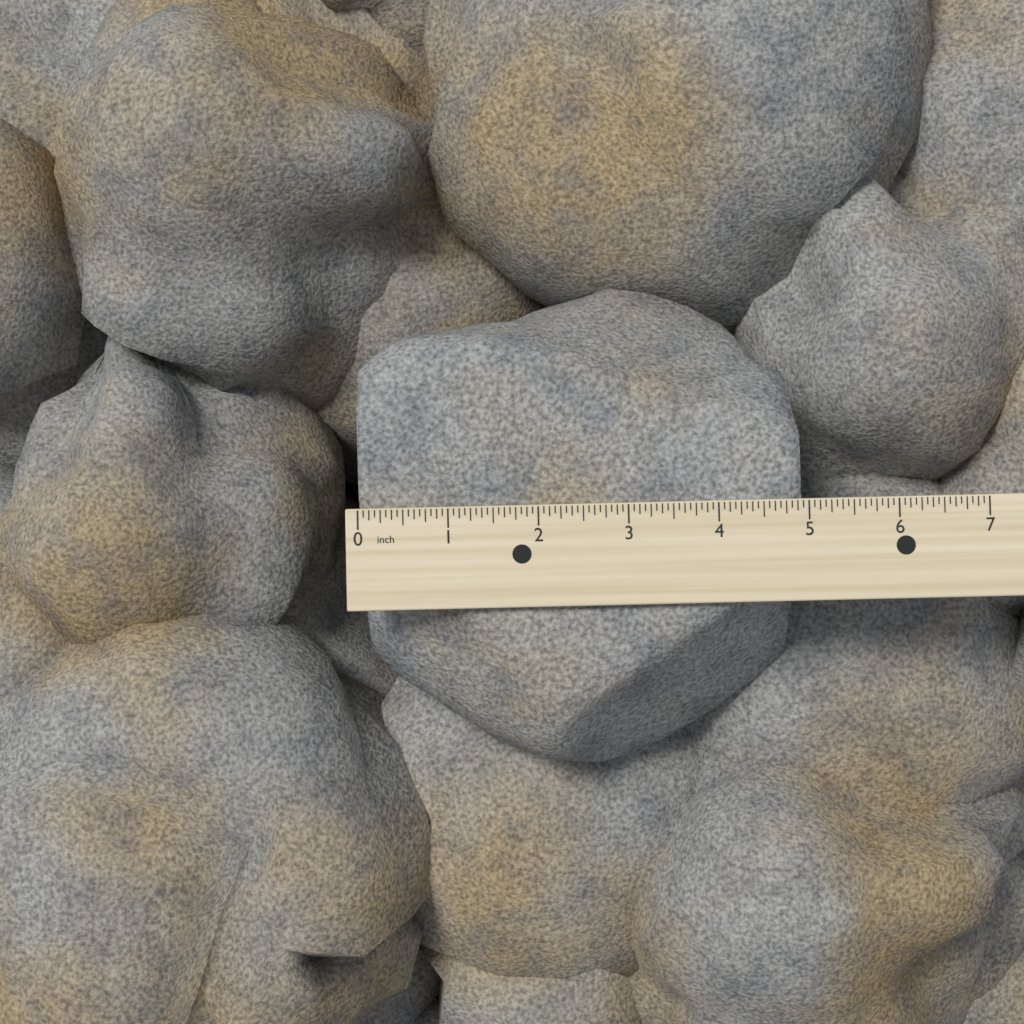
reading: 4.9375 inch
